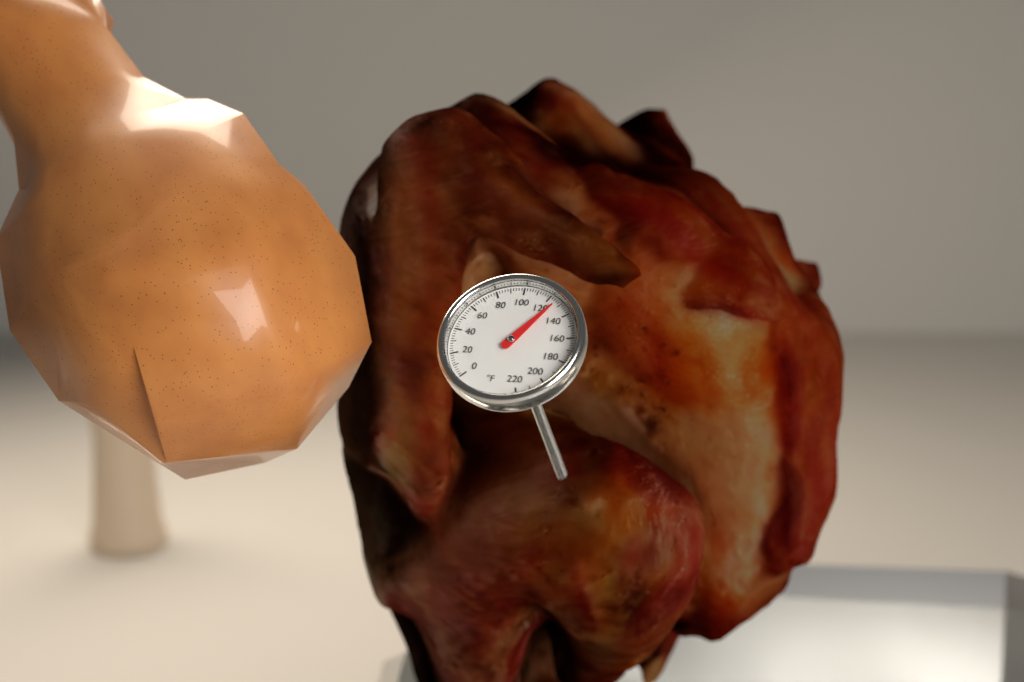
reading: 126 °F
